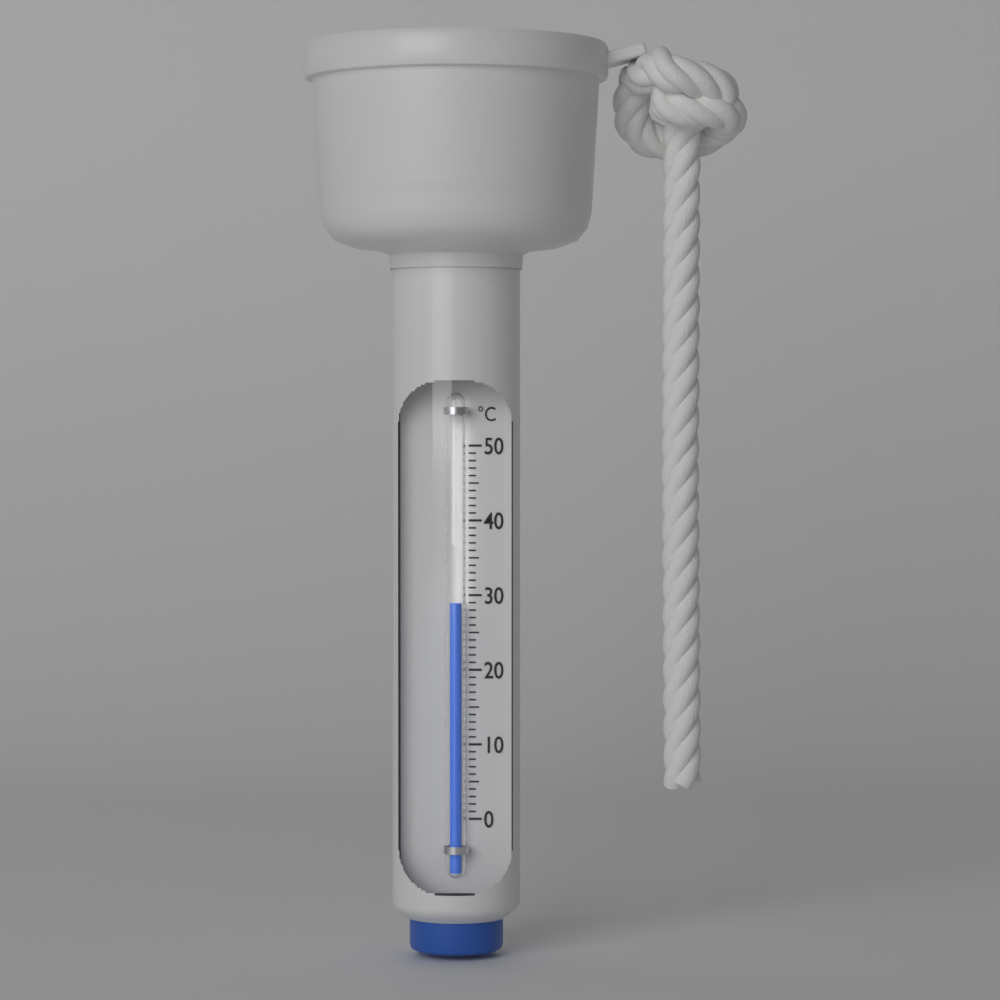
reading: 29 °C
